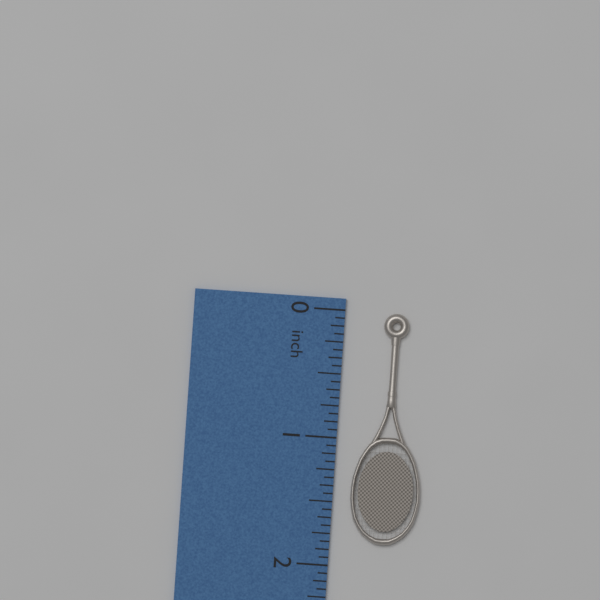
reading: 1.8125 inch
